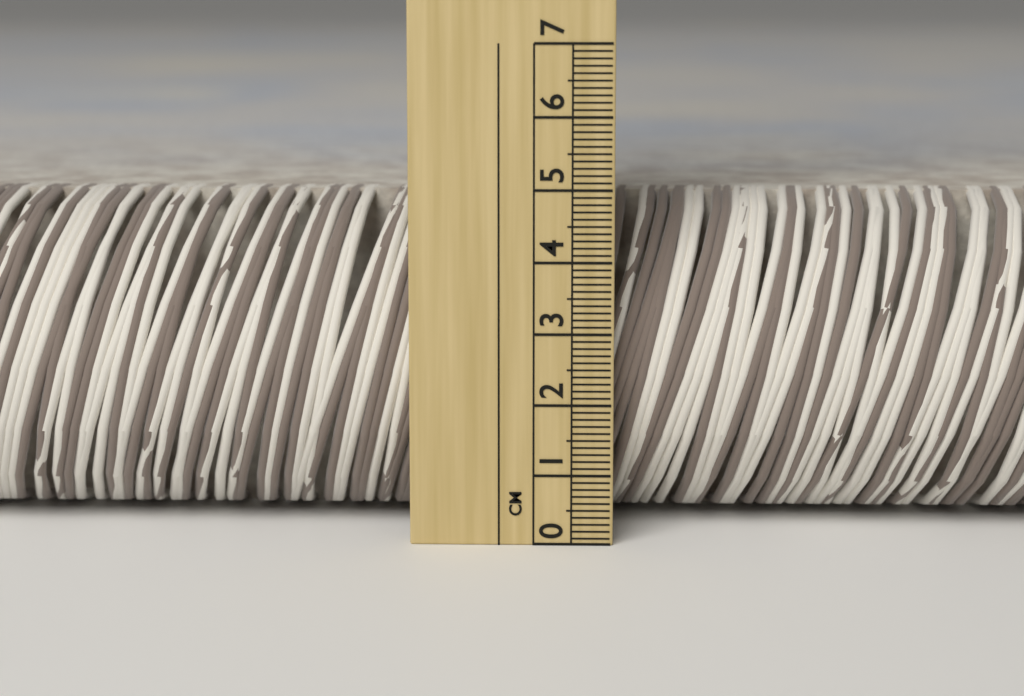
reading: 4.8 cm
